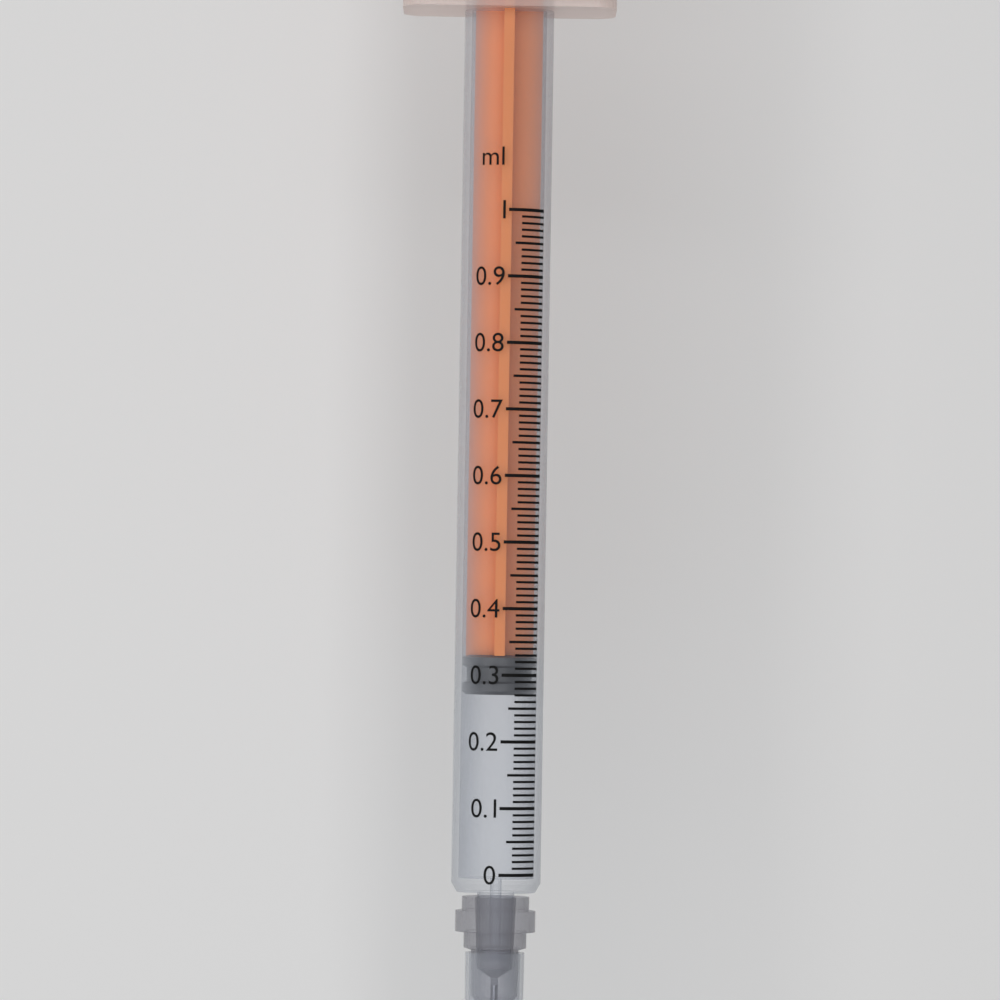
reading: 0.27 ml
